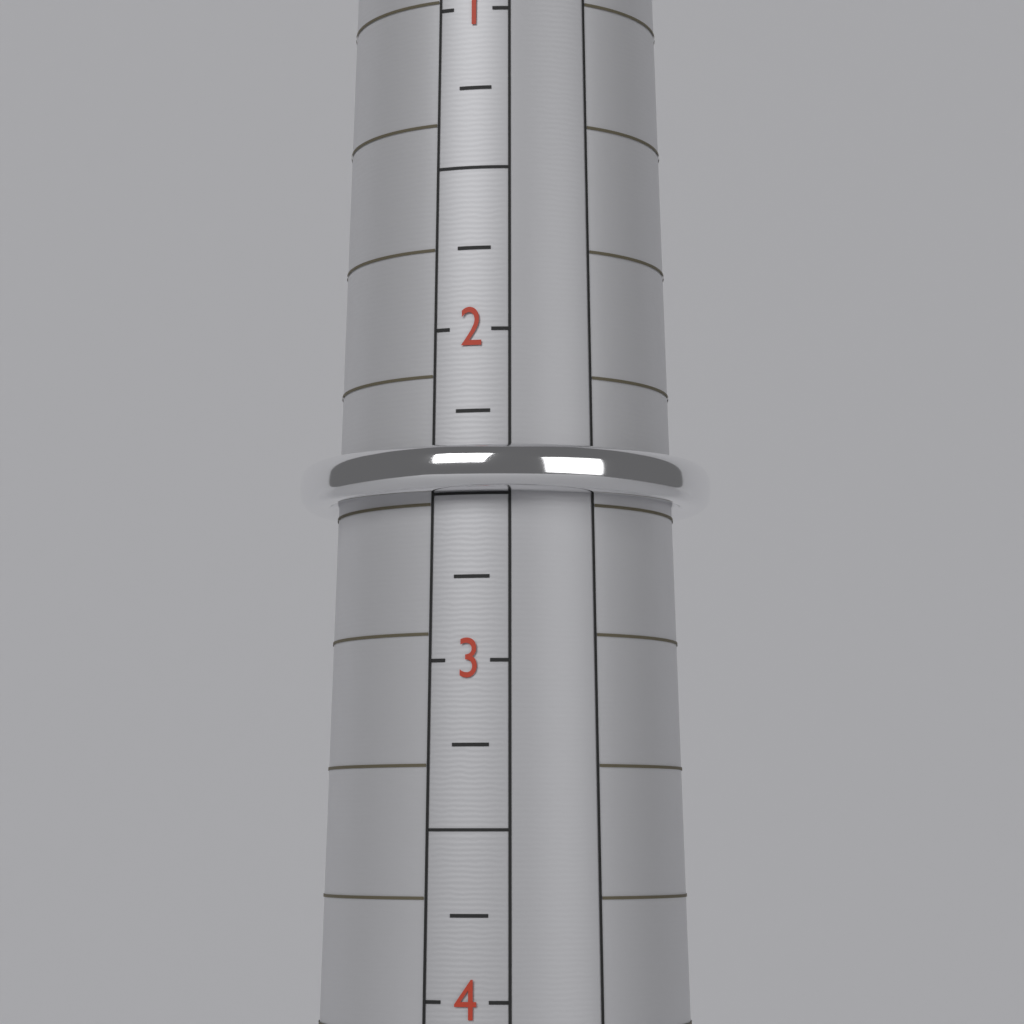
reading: 2.50 (no unit)
